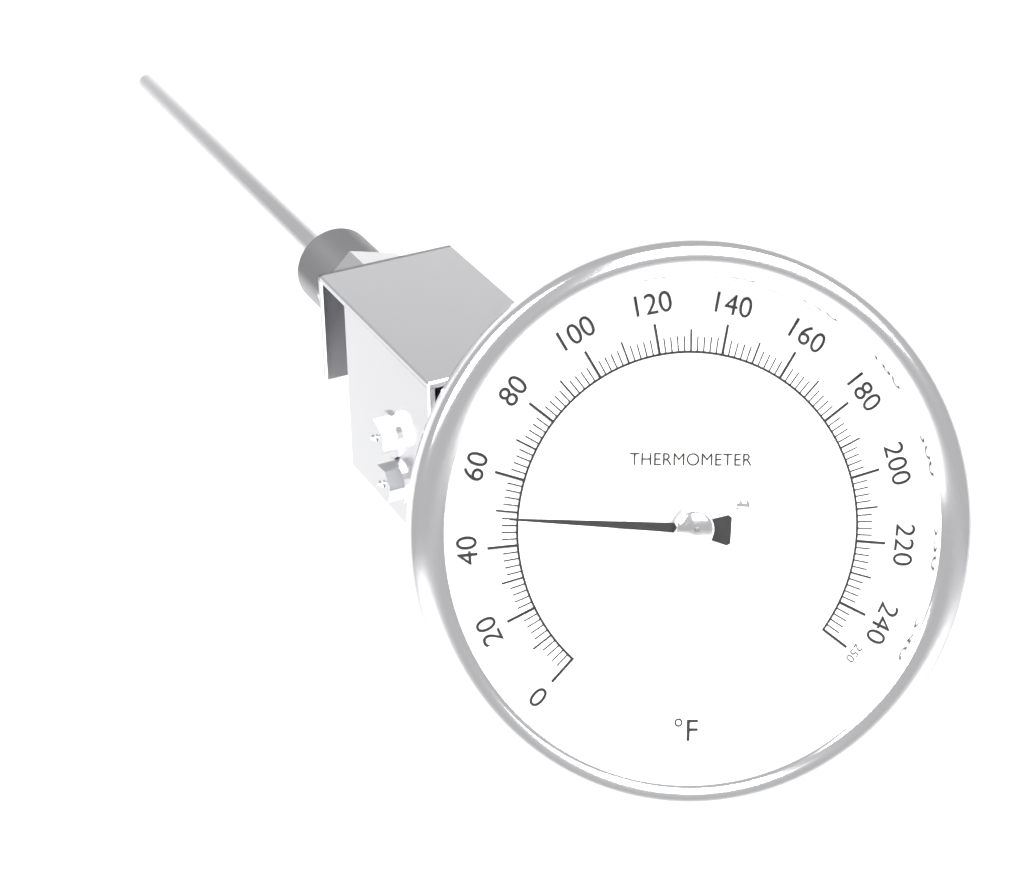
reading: 48 °F
